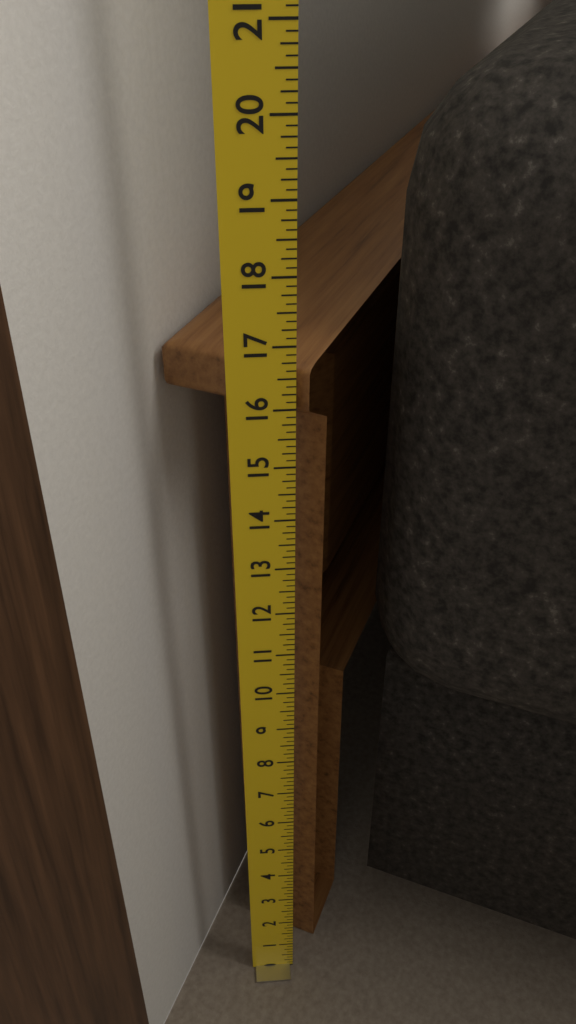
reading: 16.625 in
